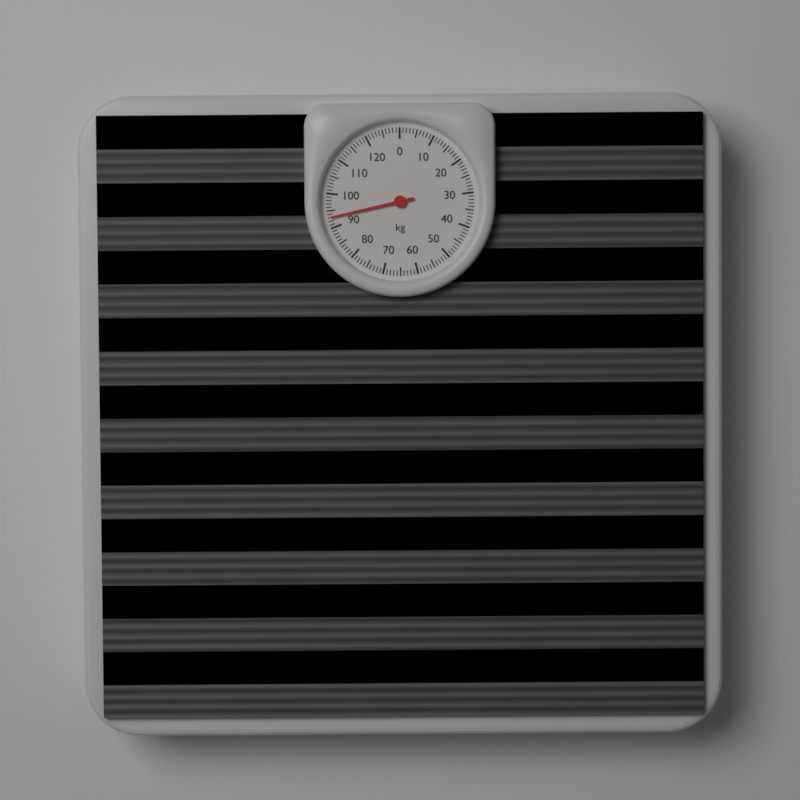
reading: 93 kg
